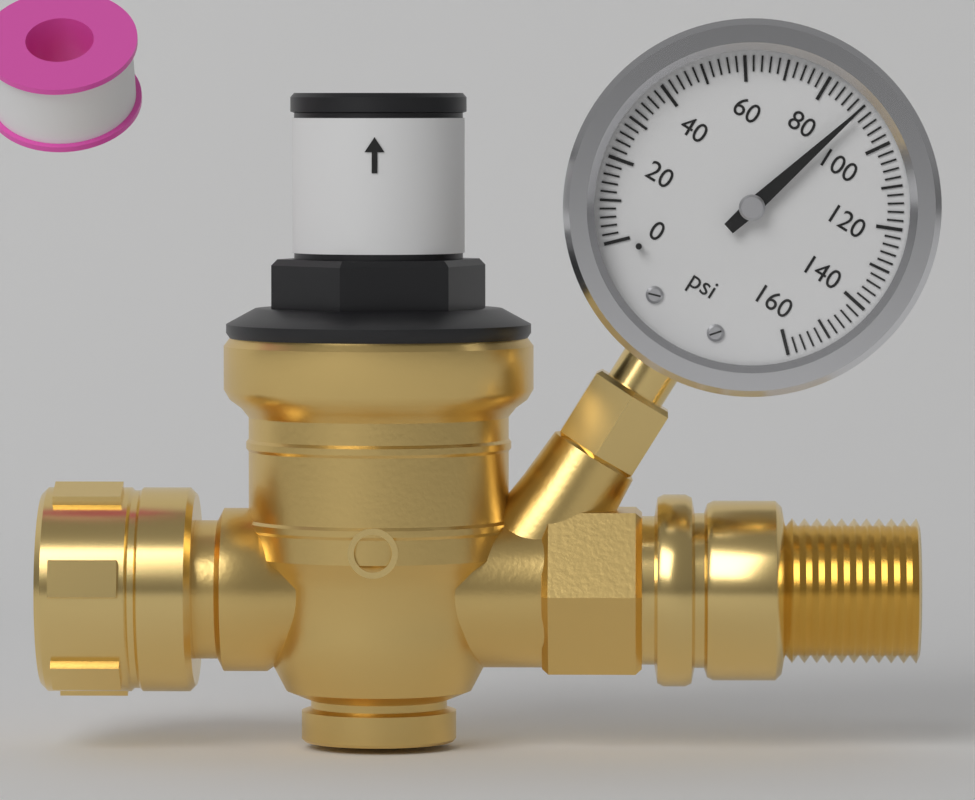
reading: 90 psi
